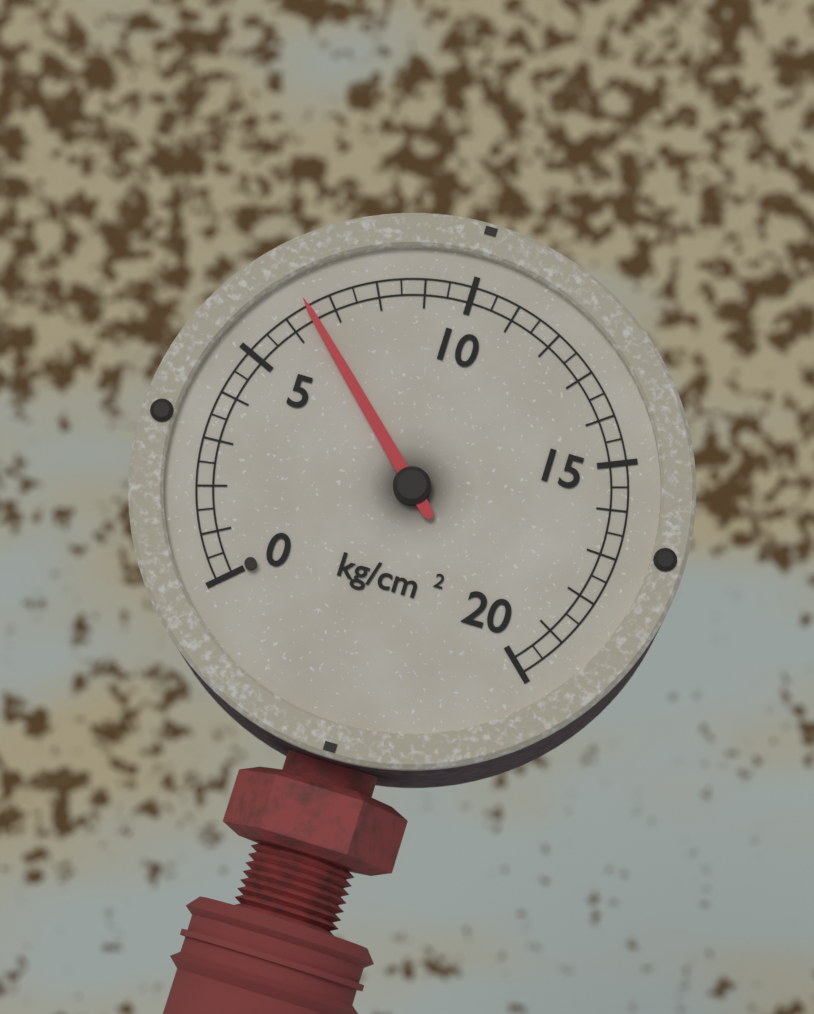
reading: 6.5 kg/cm²
